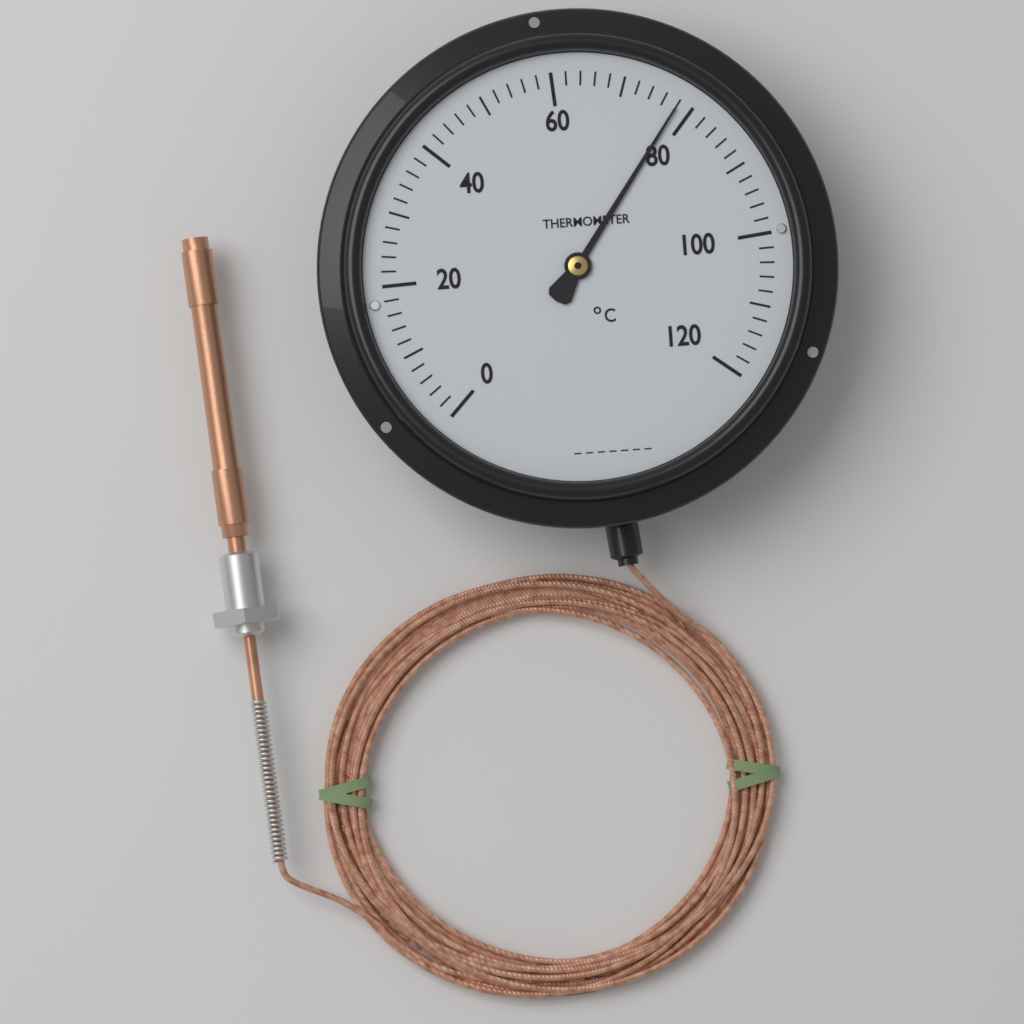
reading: 78 °C
